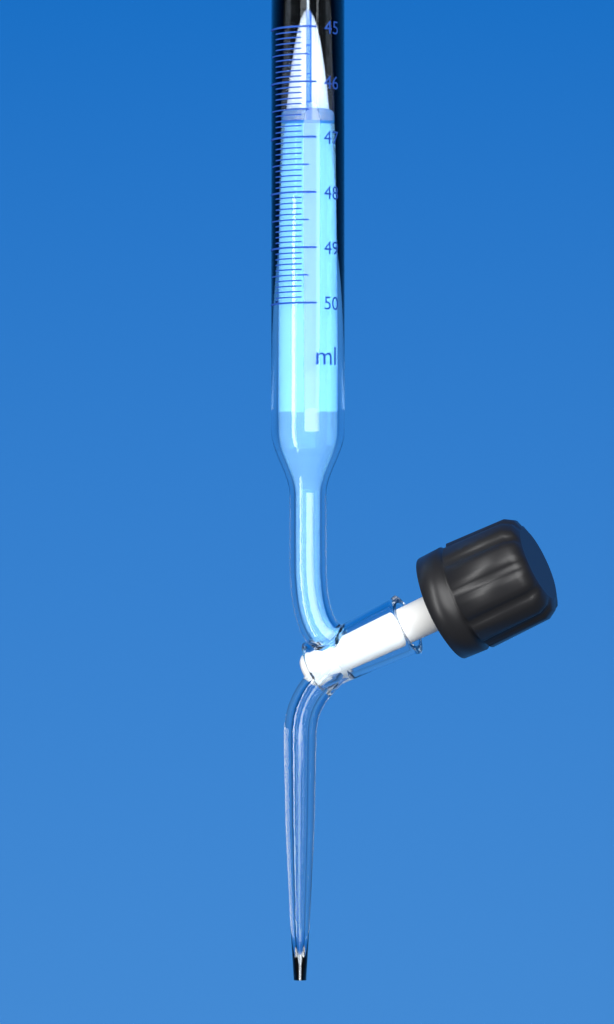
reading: 46.7 ml
